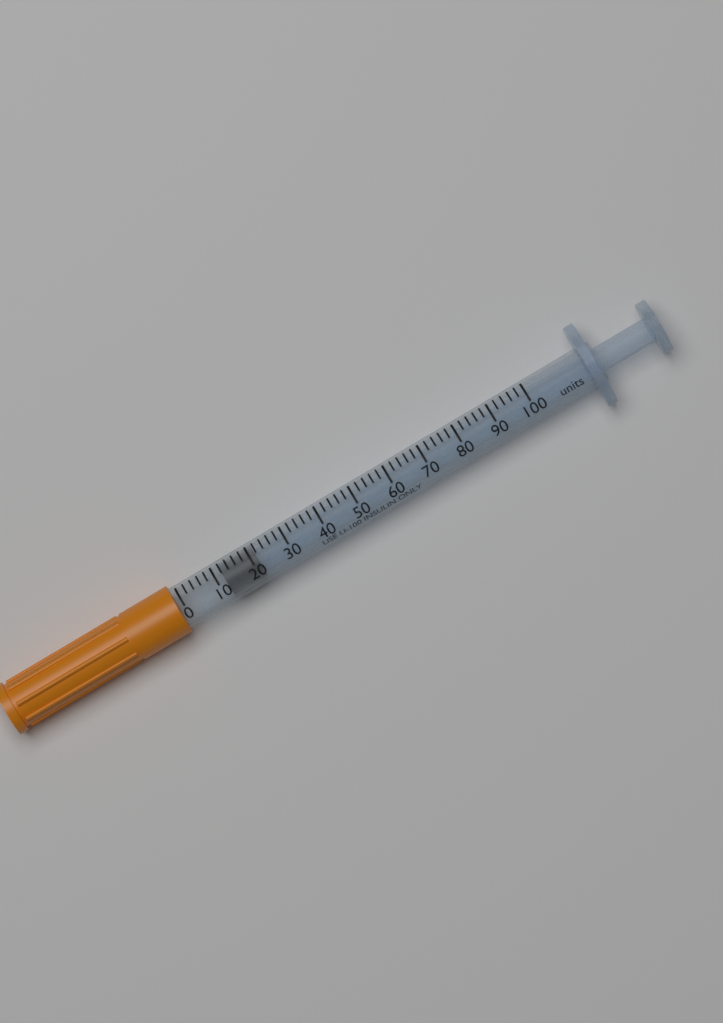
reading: 12 units
